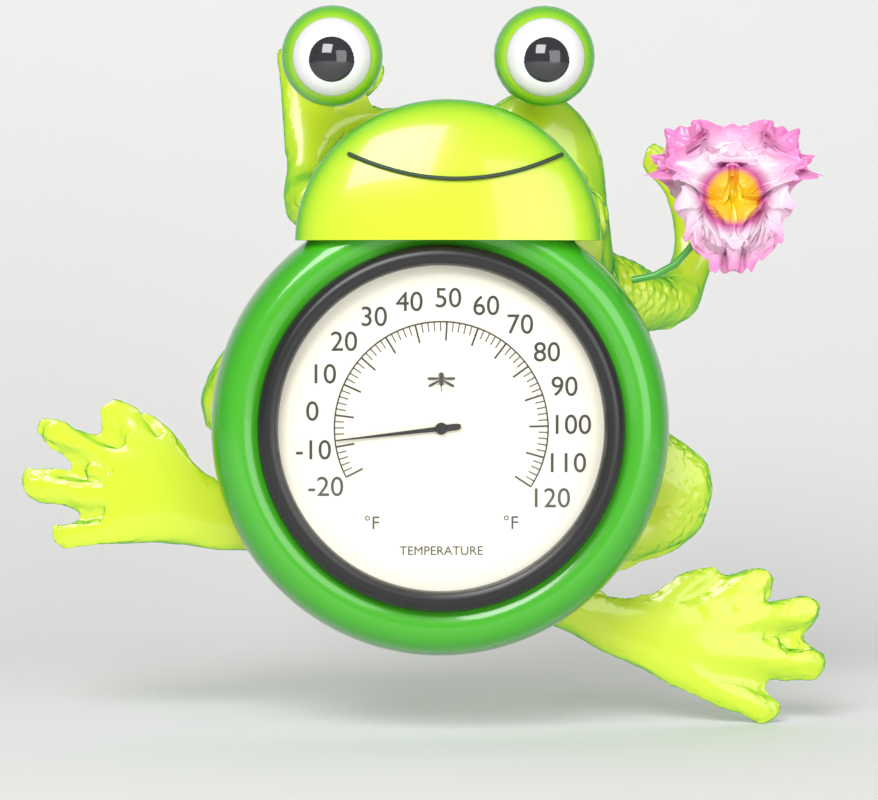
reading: -8 °F
